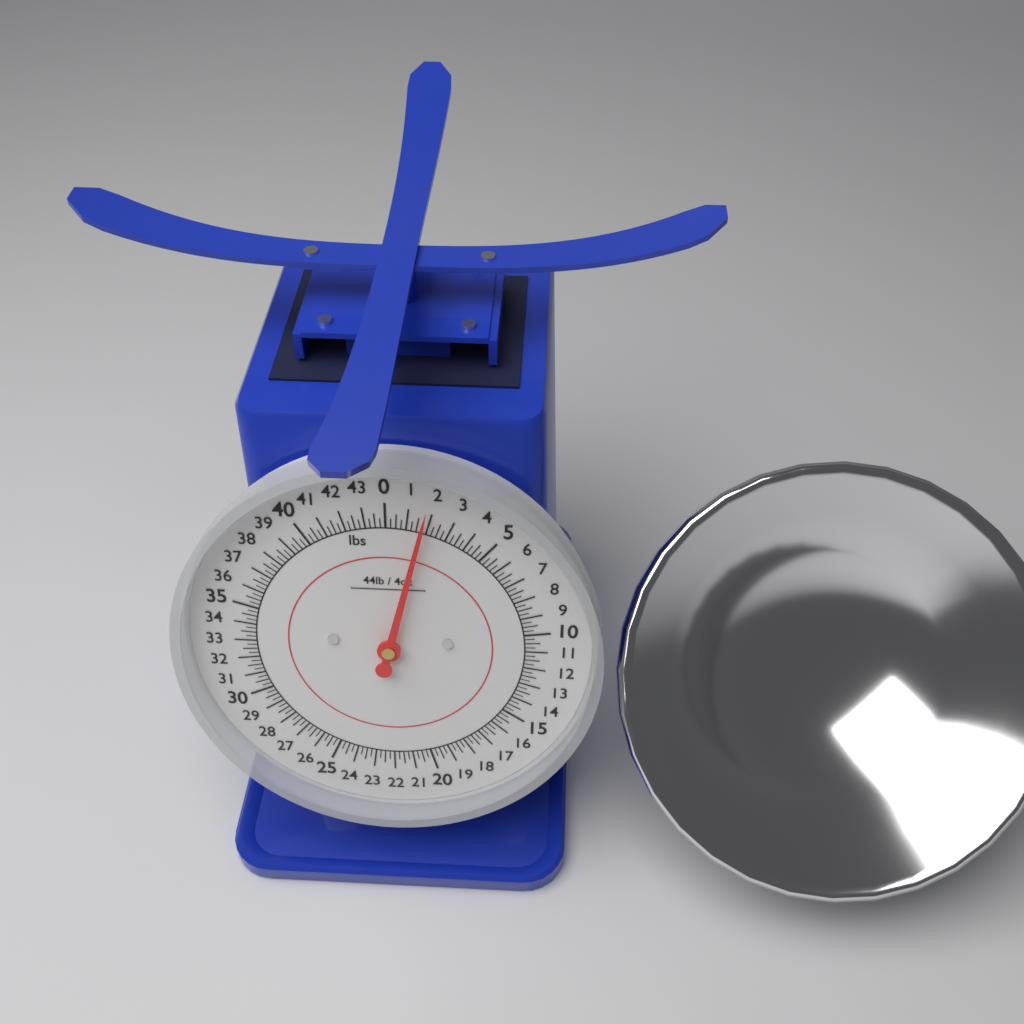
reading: 1.75 lbs
